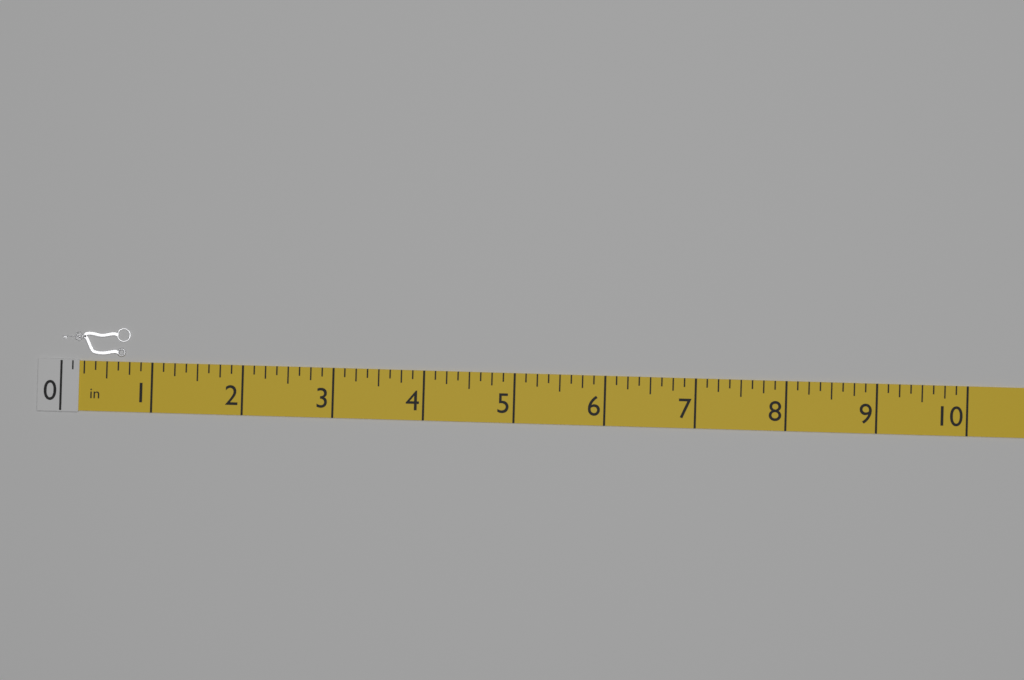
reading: 0.750 in
